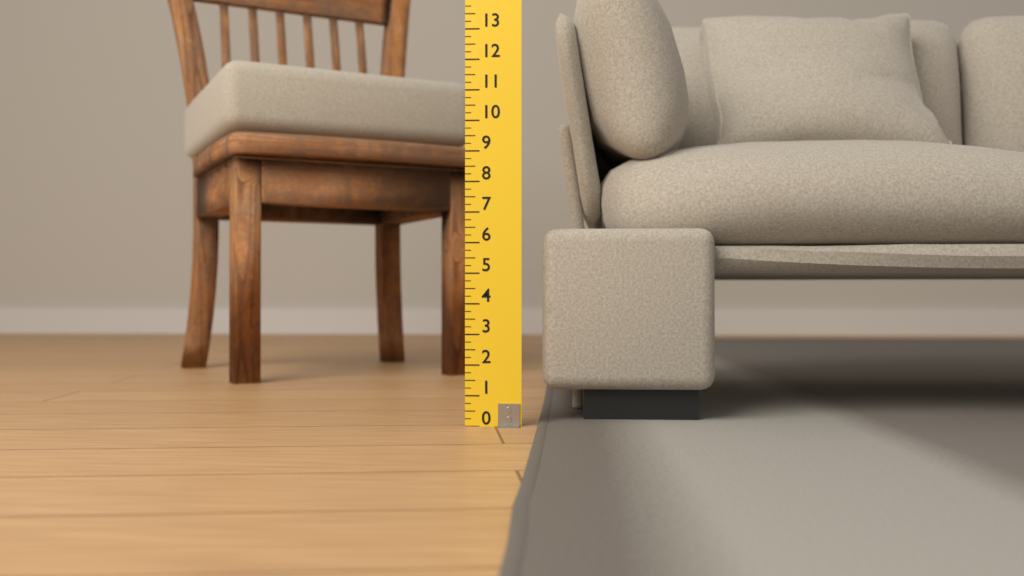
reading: 6.50 (no unit)
